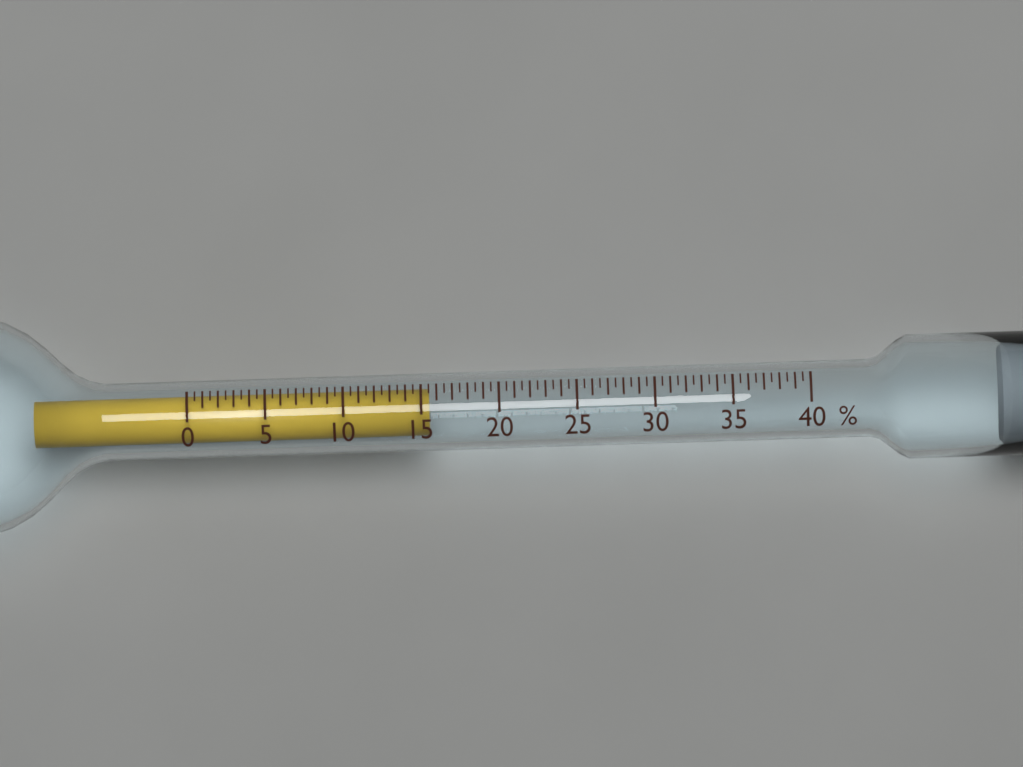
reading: 15.5 %
